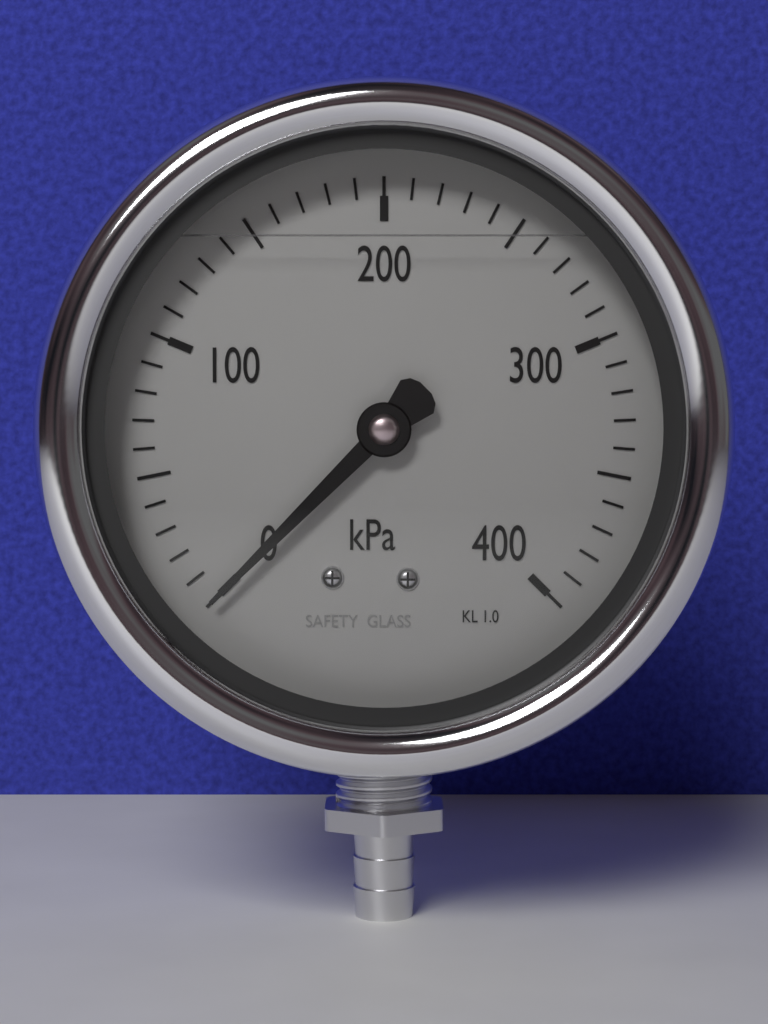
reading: 0 kPa
